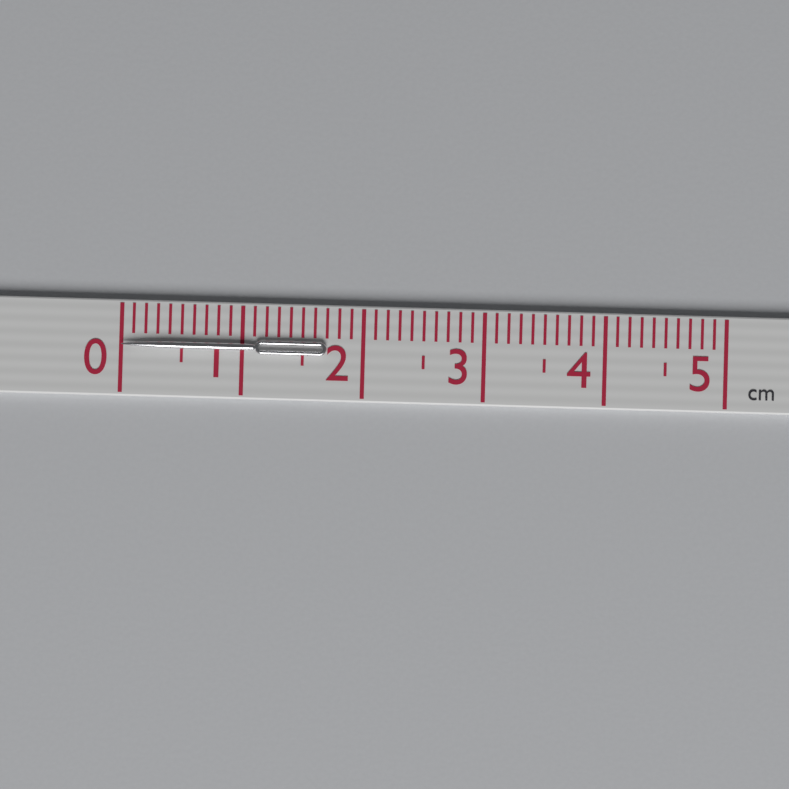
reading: 1.7 cm
